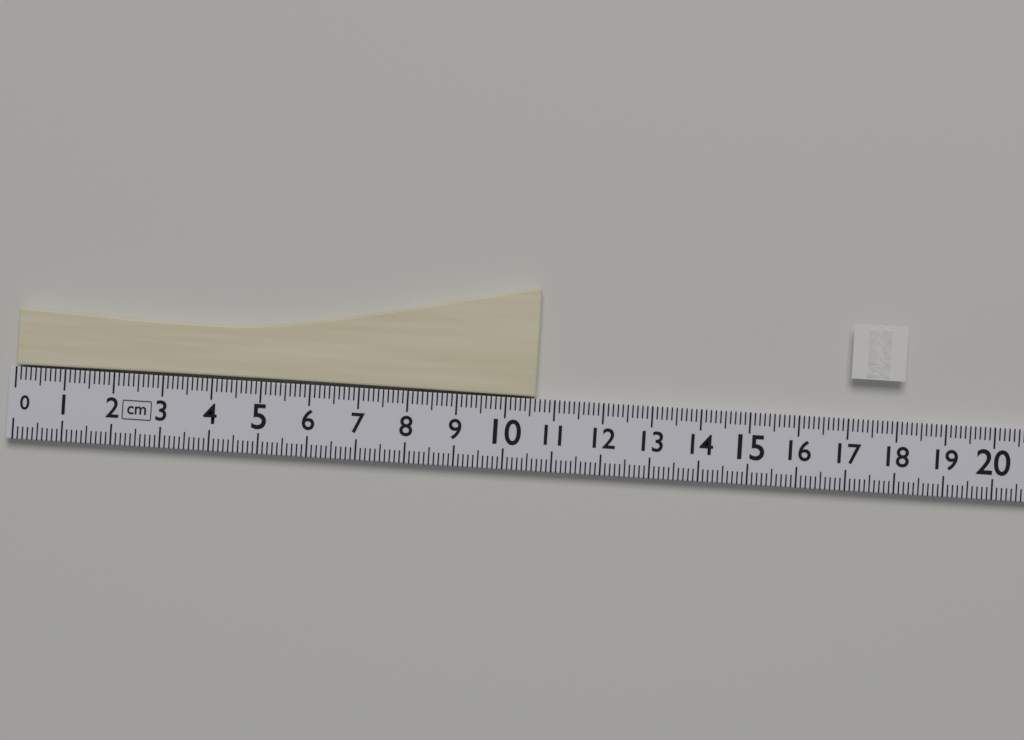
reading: 10.6 cm
